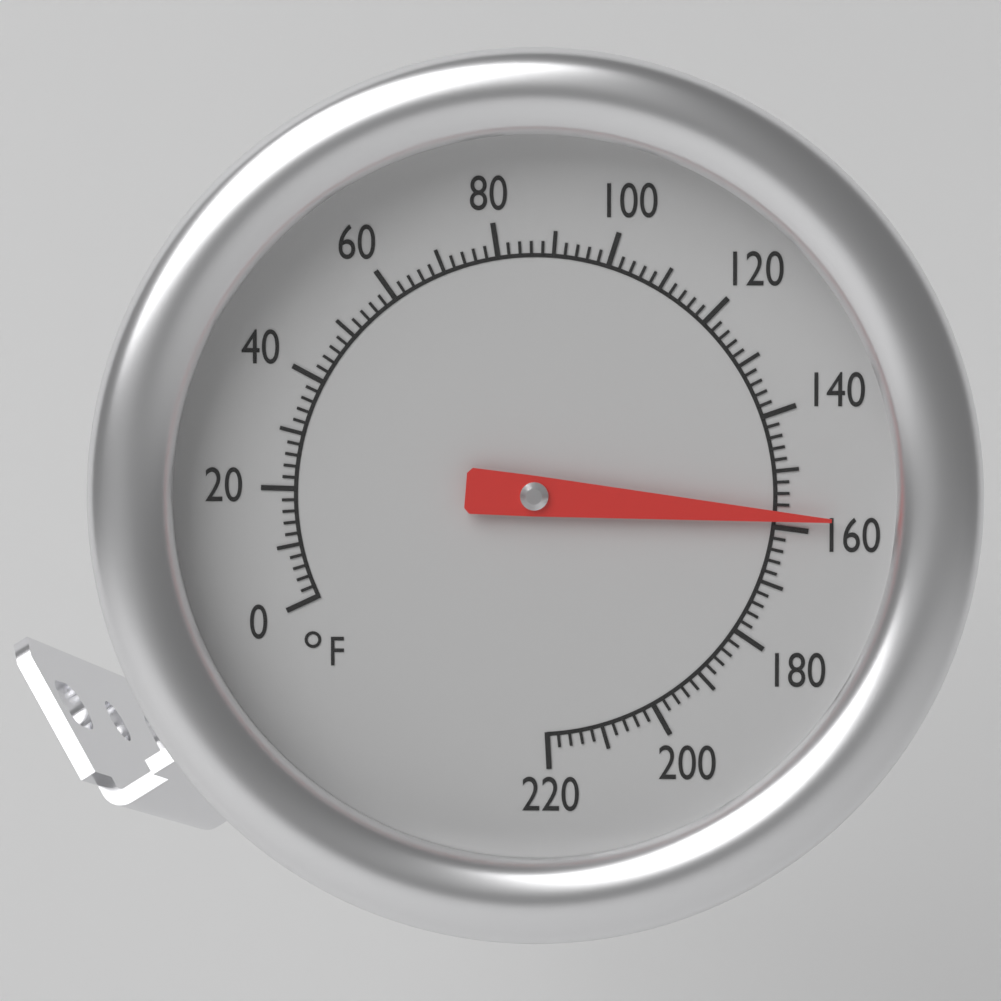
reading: 158 °F
